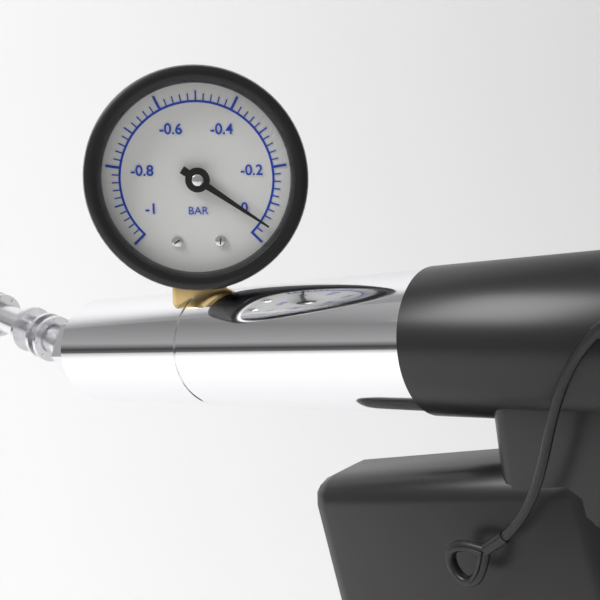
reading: -0.04 bar
